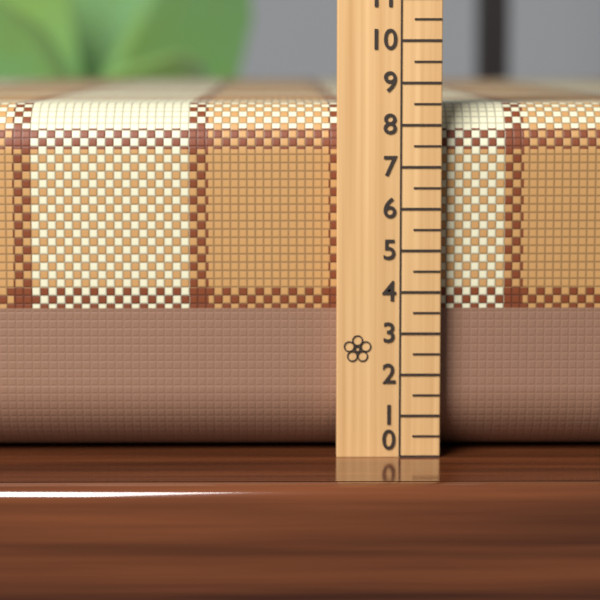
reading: 8.5 (no unit)
